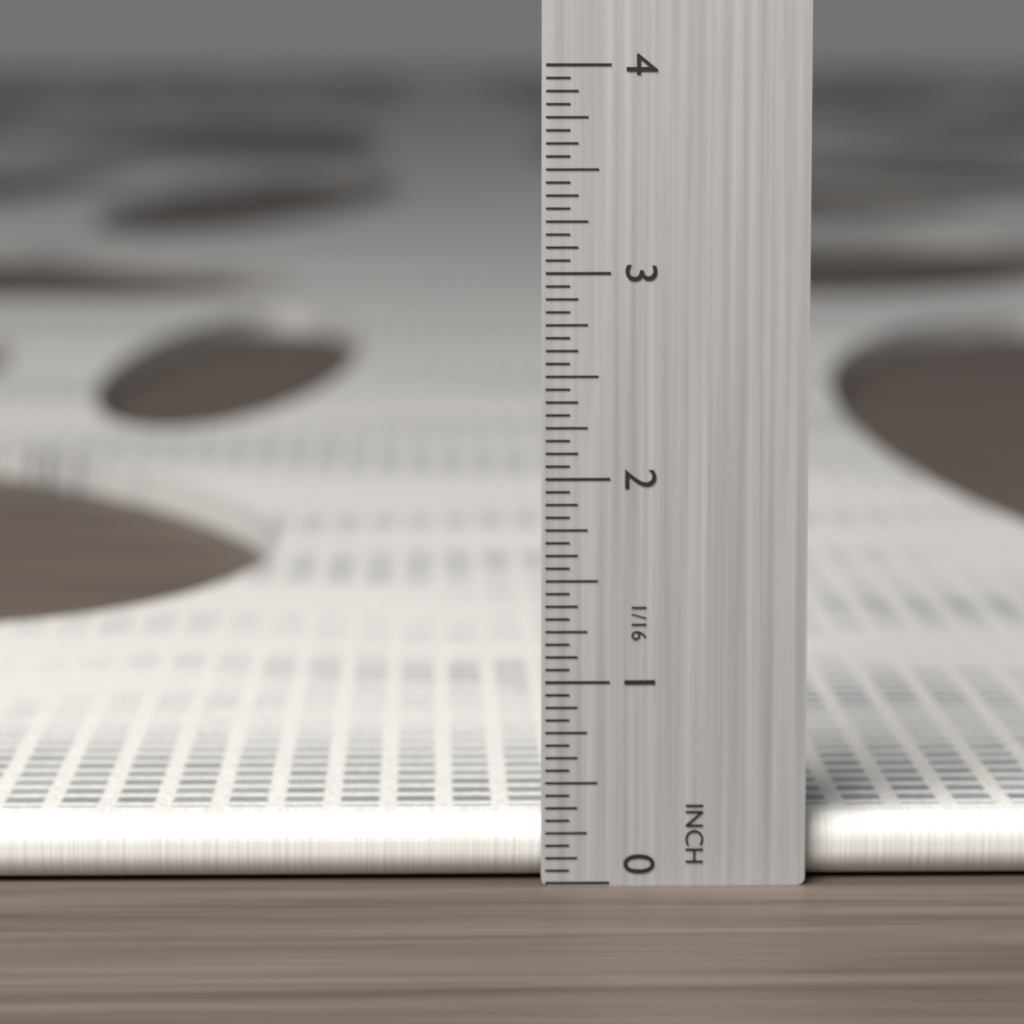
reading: 0.3125 in
